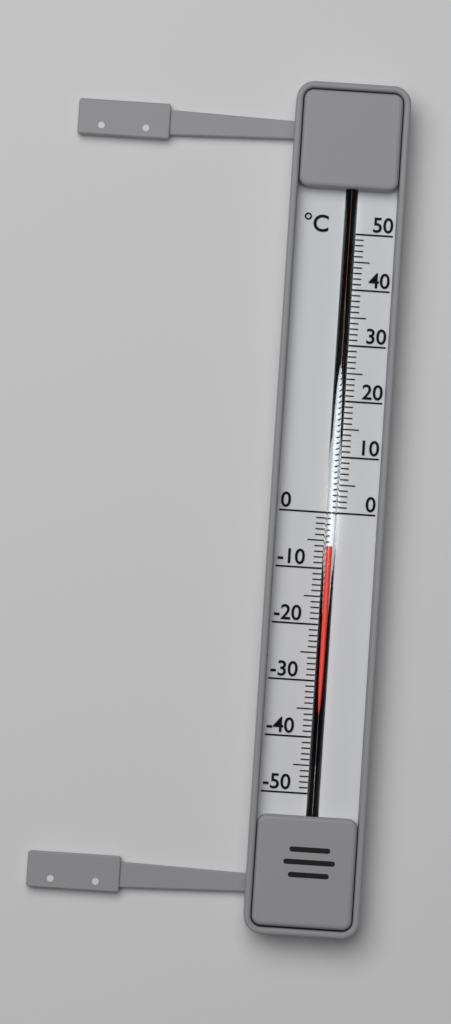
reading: -6 °C
